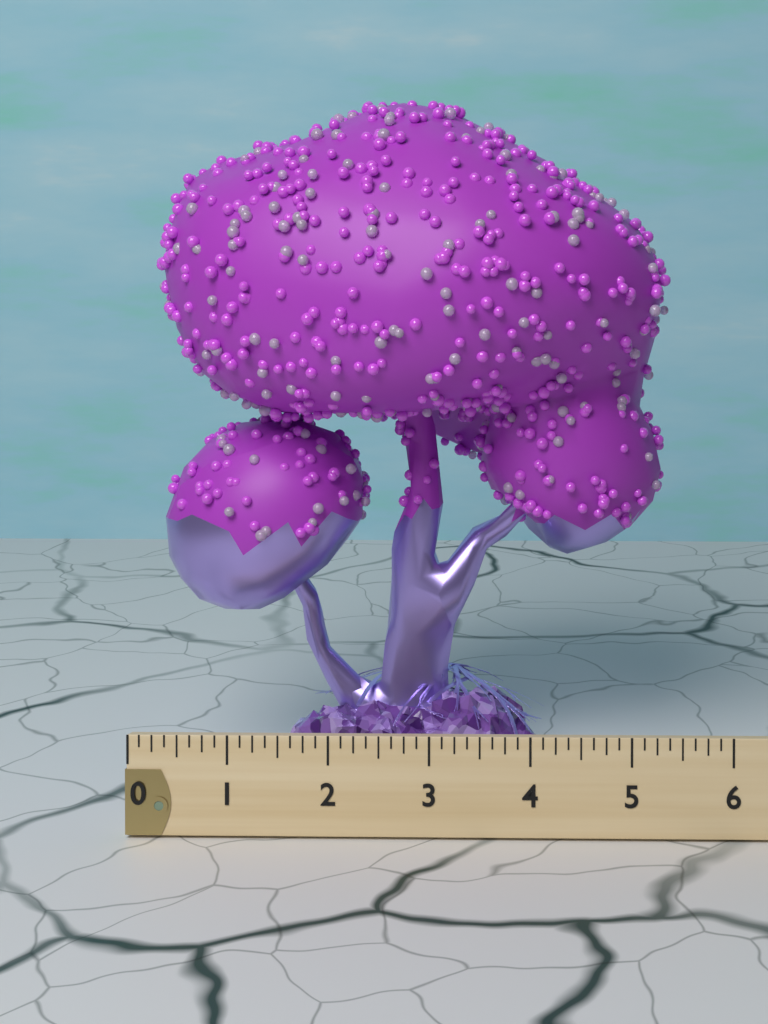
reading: 5.375 (no unit)
